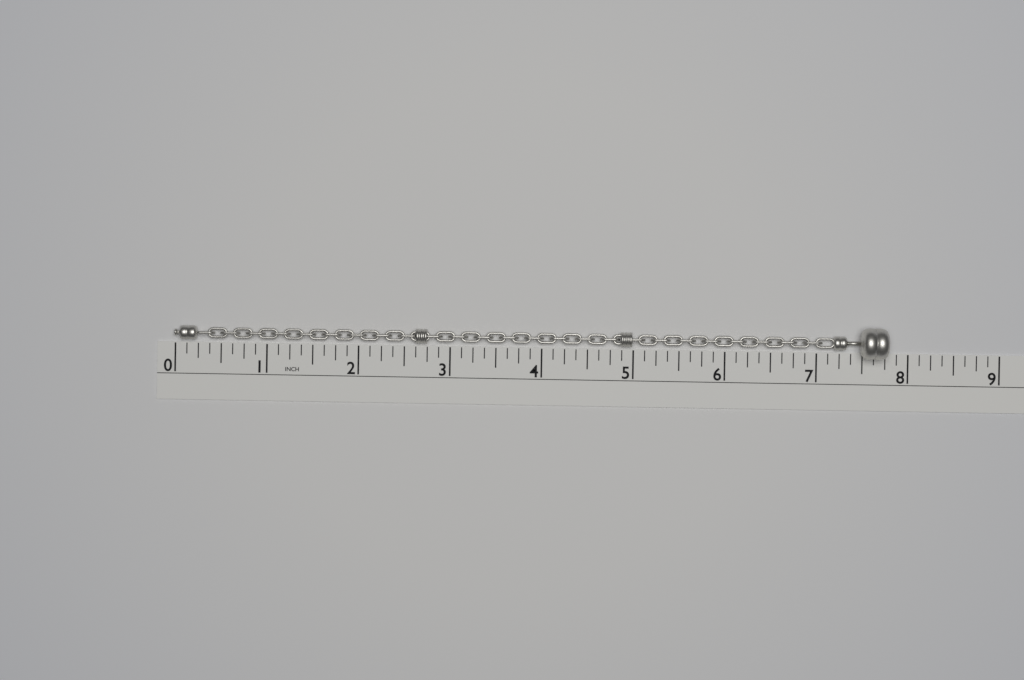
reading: 7.750 in
